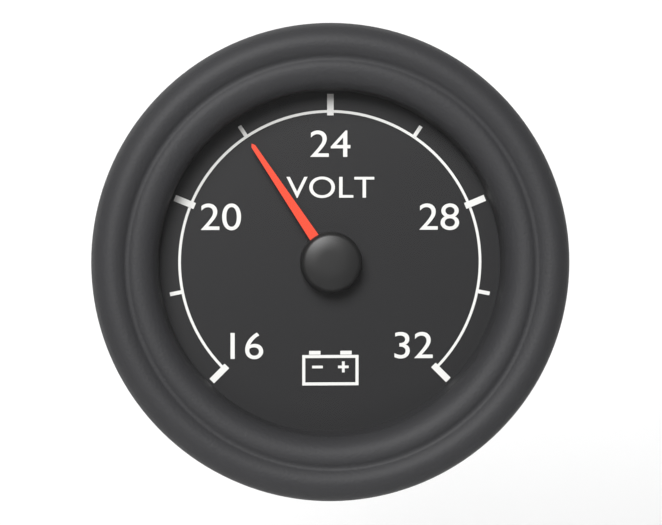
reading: 22 V
